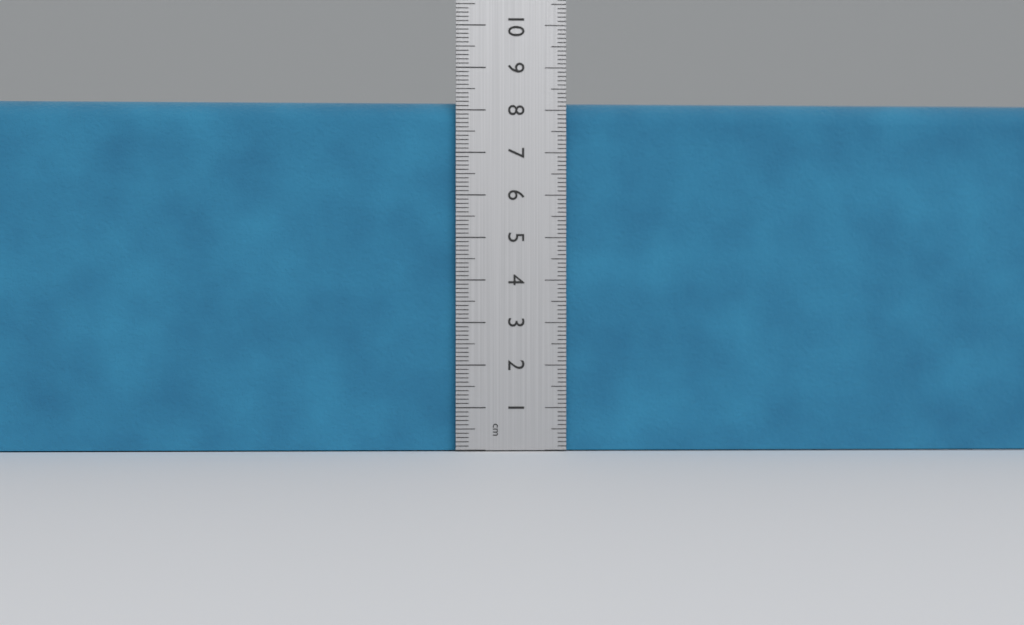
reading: 8.2 cm
